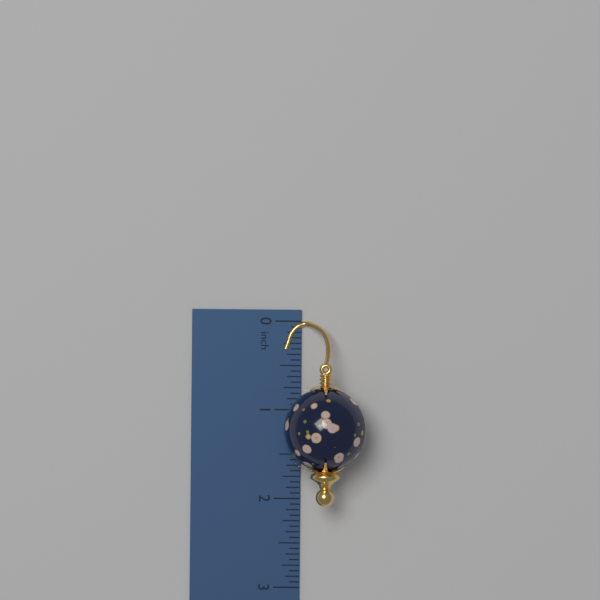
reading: 2.0625 inch
